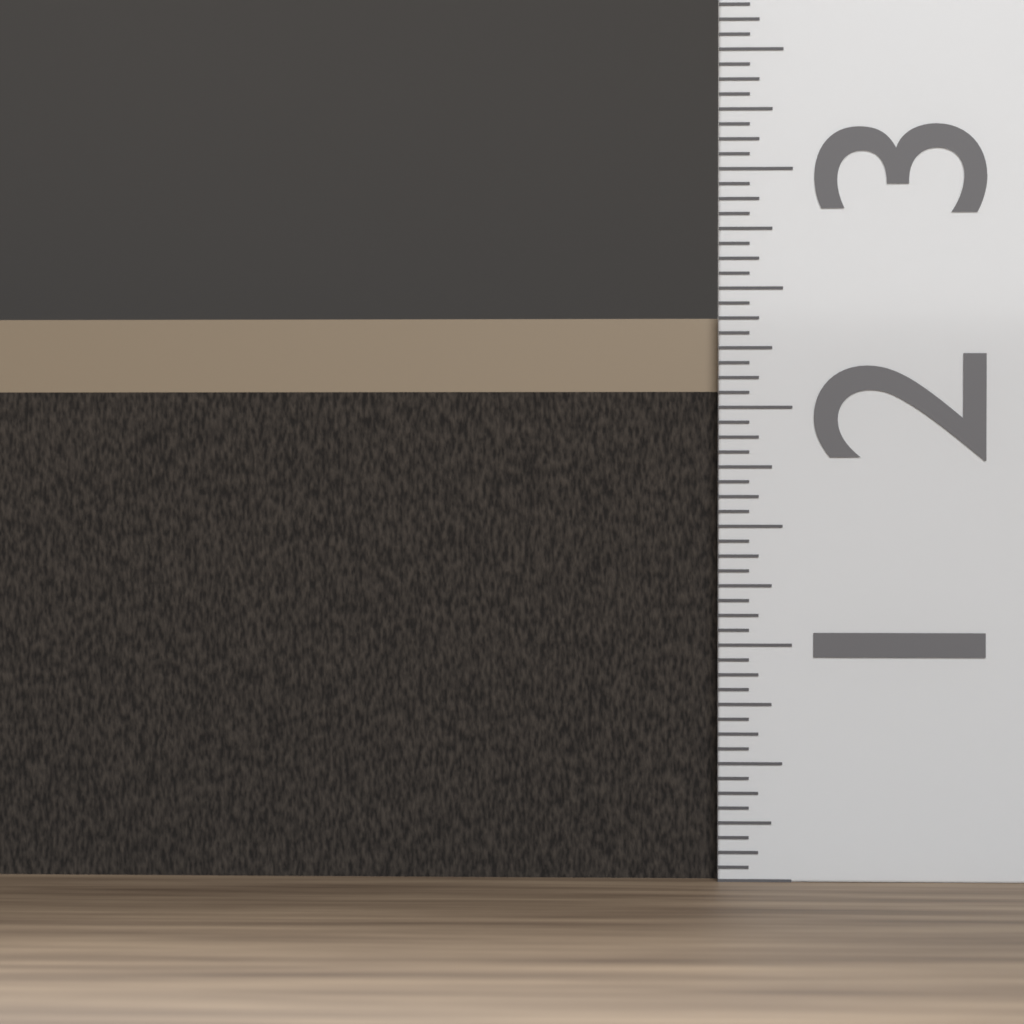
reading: 2.3750 (no unit)
